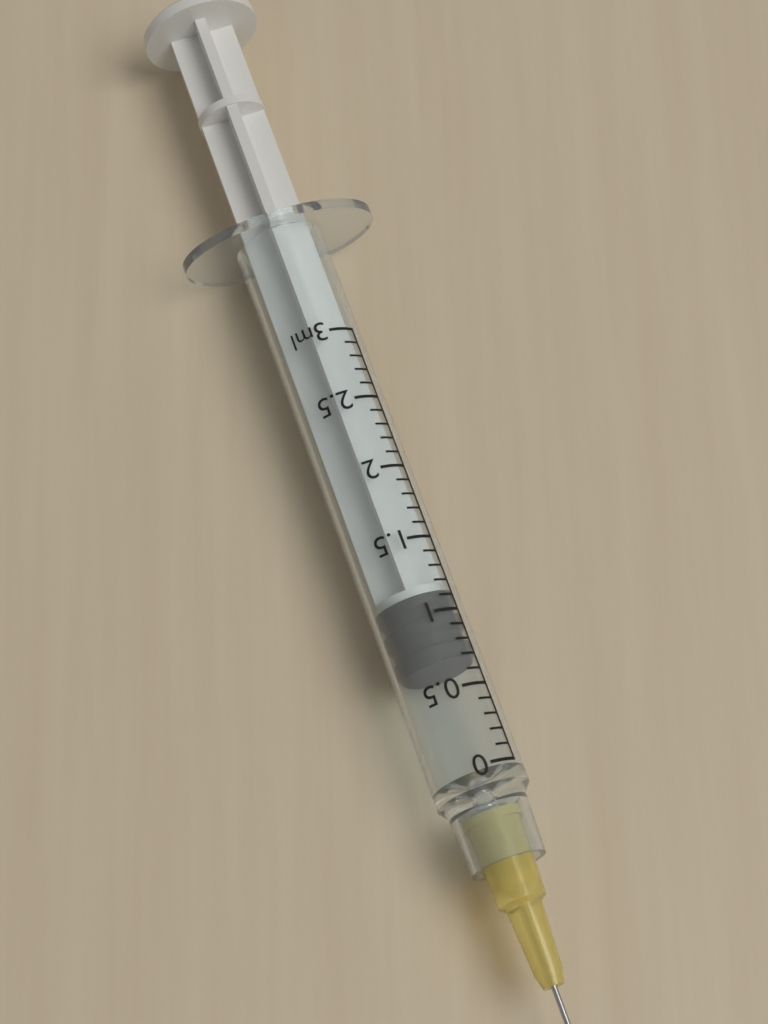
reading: 0.7 ml
